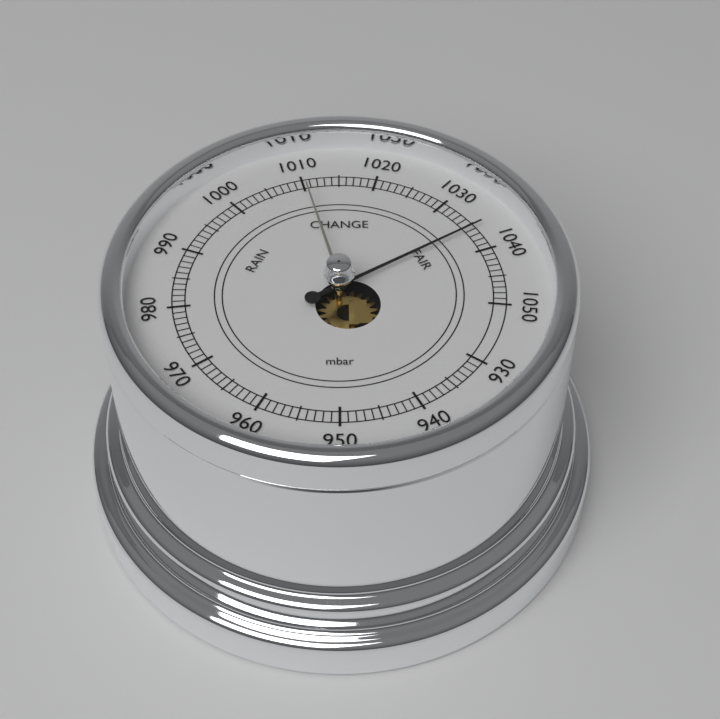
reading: 1036 mbar
